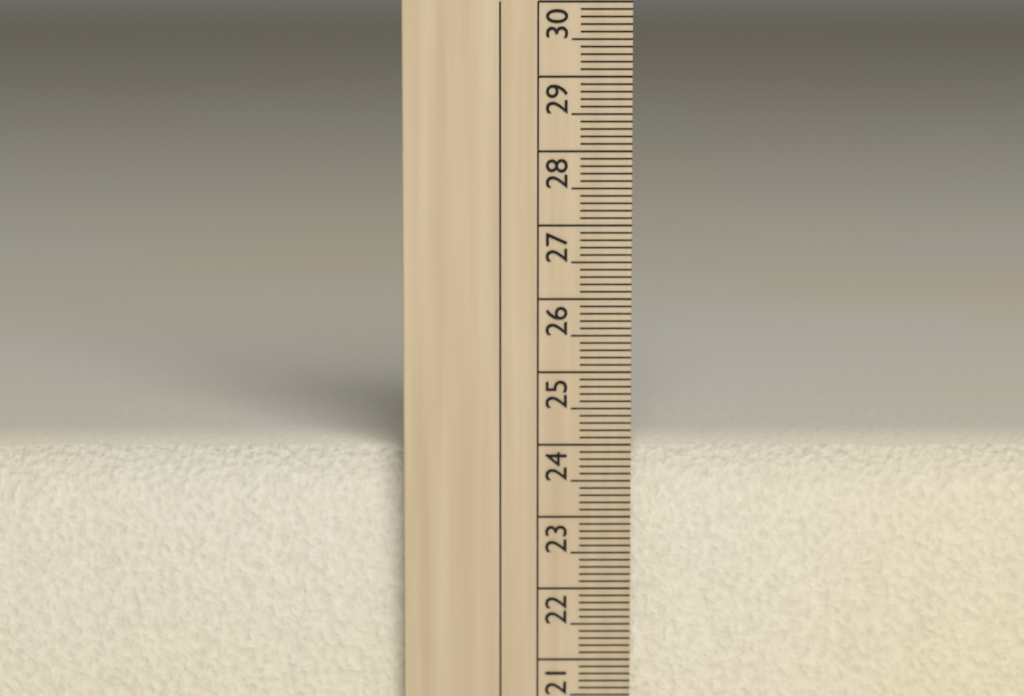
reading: 23.9 cm
